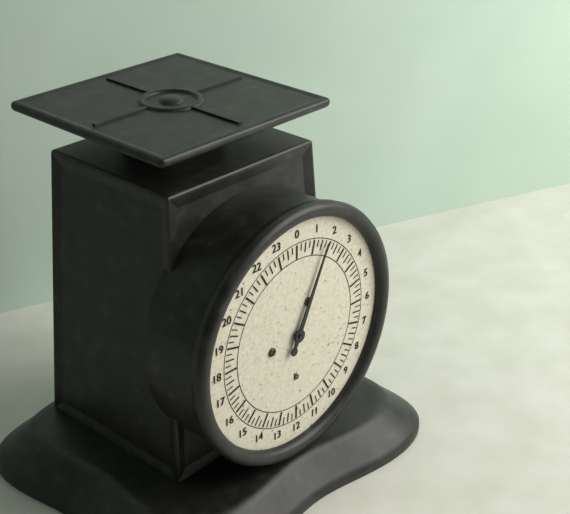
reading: 1.75 lb
